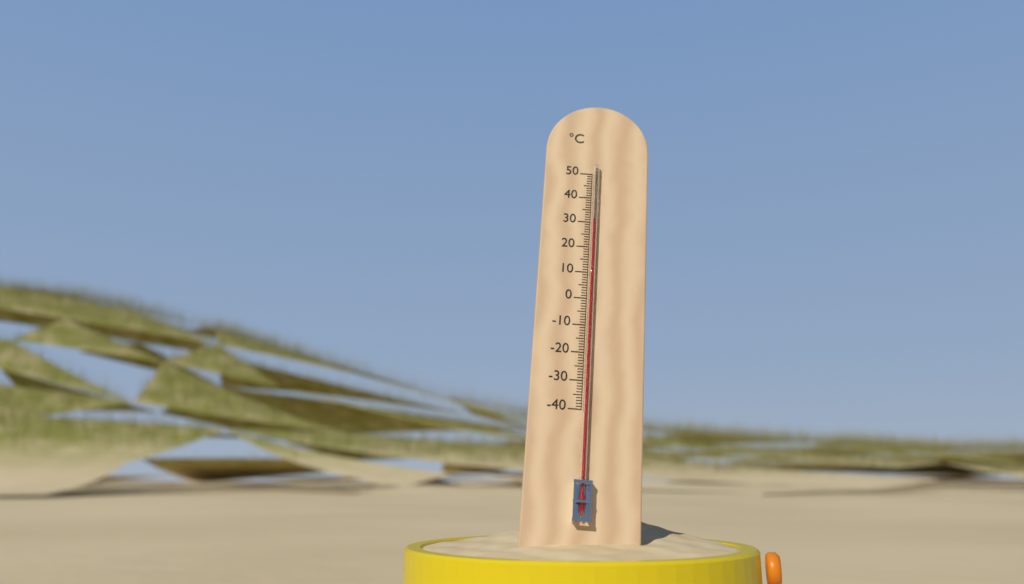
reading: 31 °C
